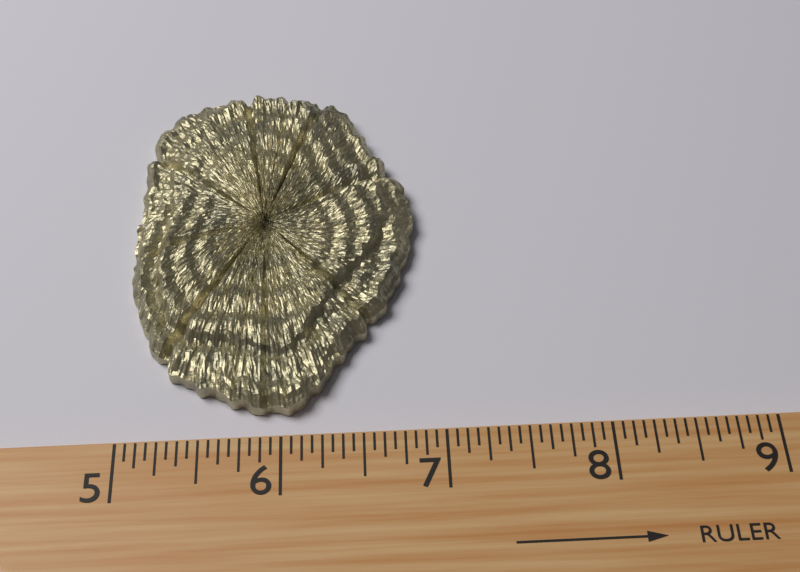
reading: 6.8750 (no unit)
